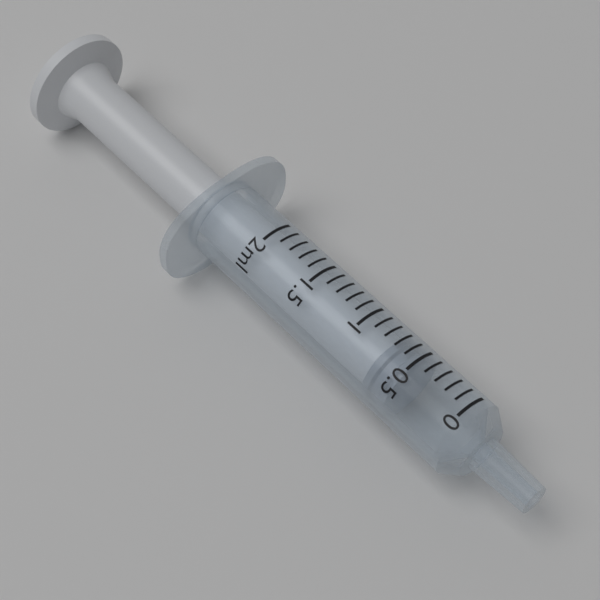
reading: 0.5 ml
